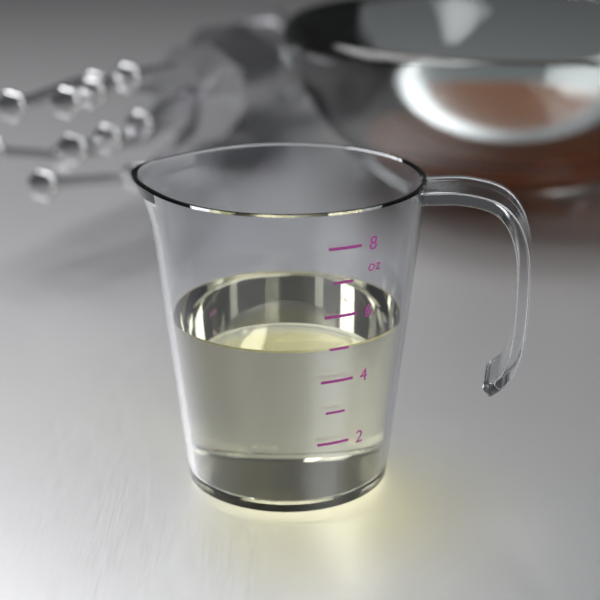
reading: 5 oz
